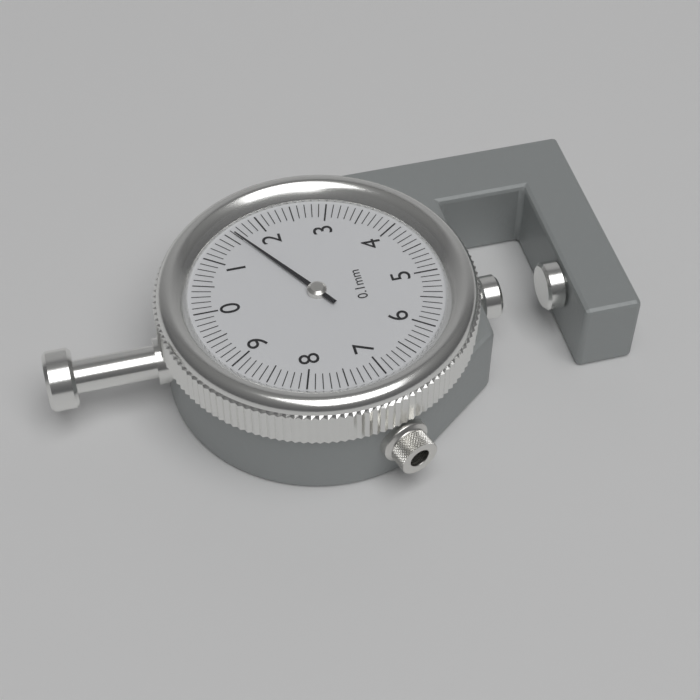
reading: 1.6 mm
